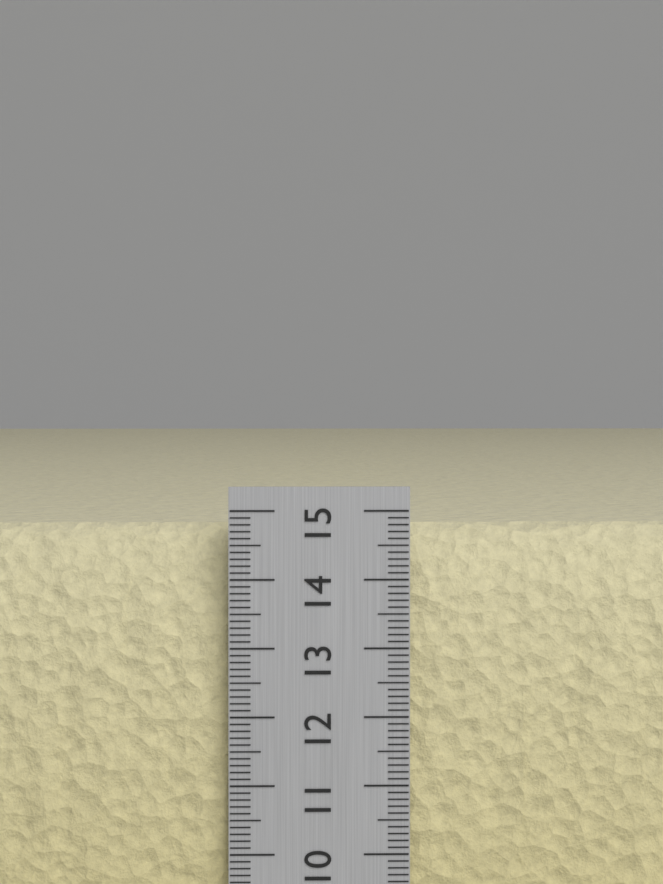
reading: 14.8 cm
